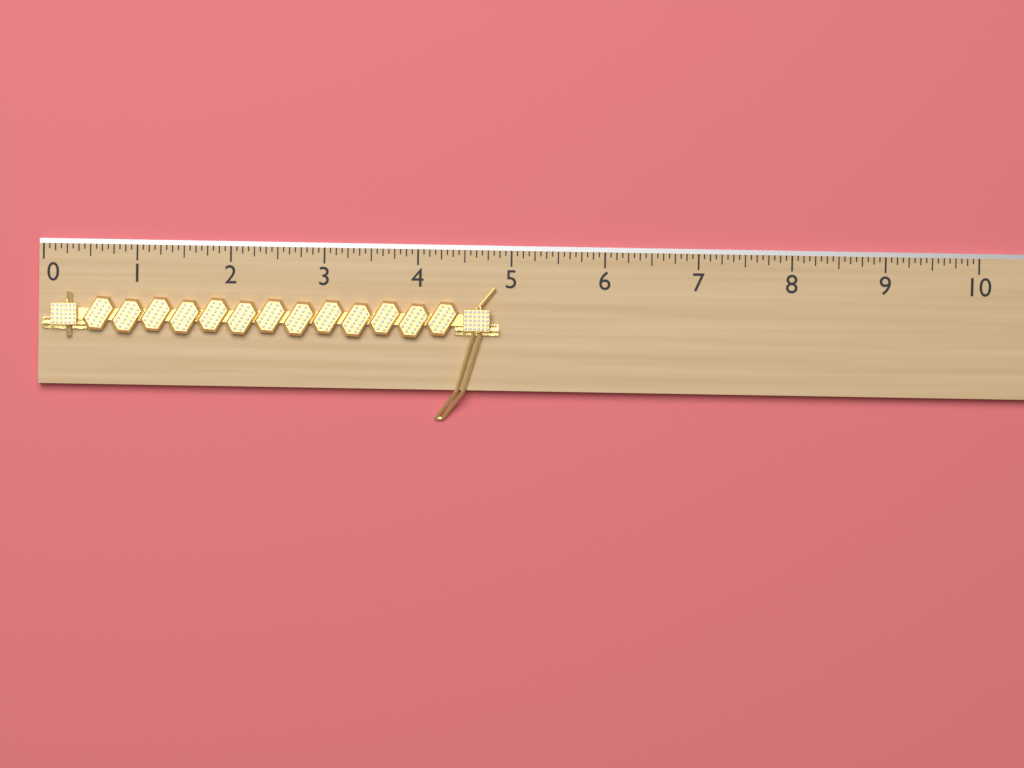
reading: 4.8750 (no unit)
